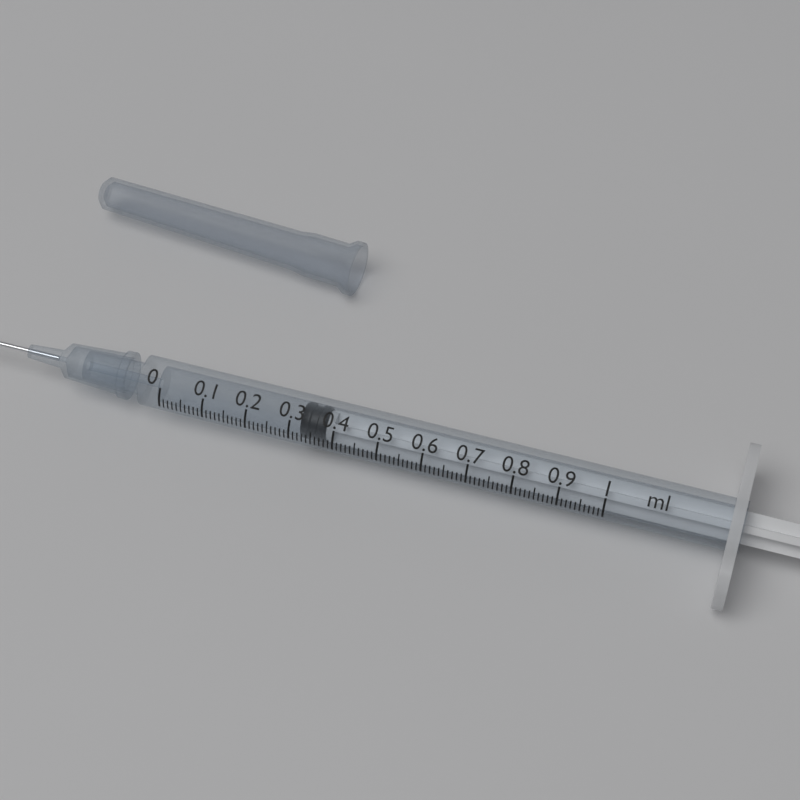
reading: 0.32 ml
